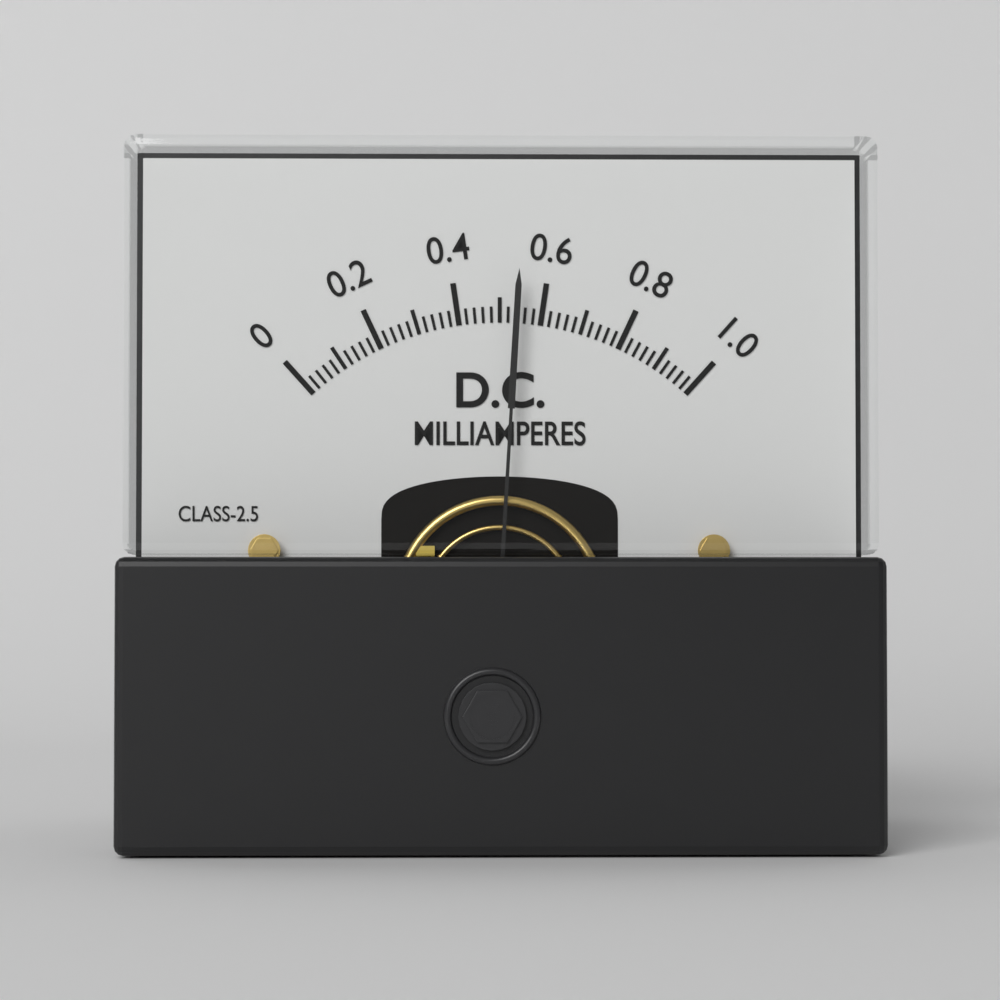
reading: 0.54 mA
